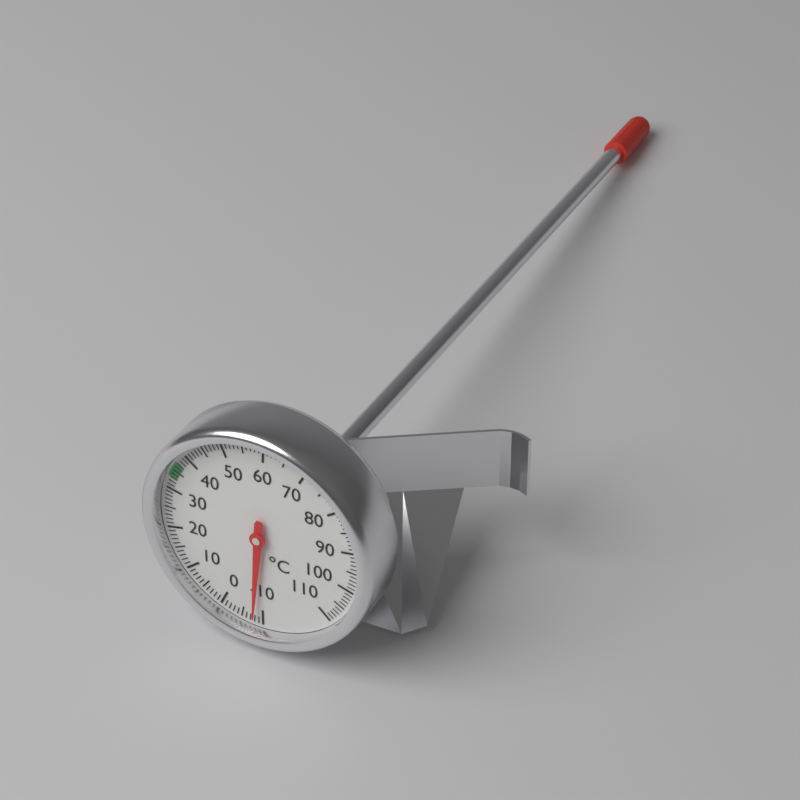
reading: -8 °C
